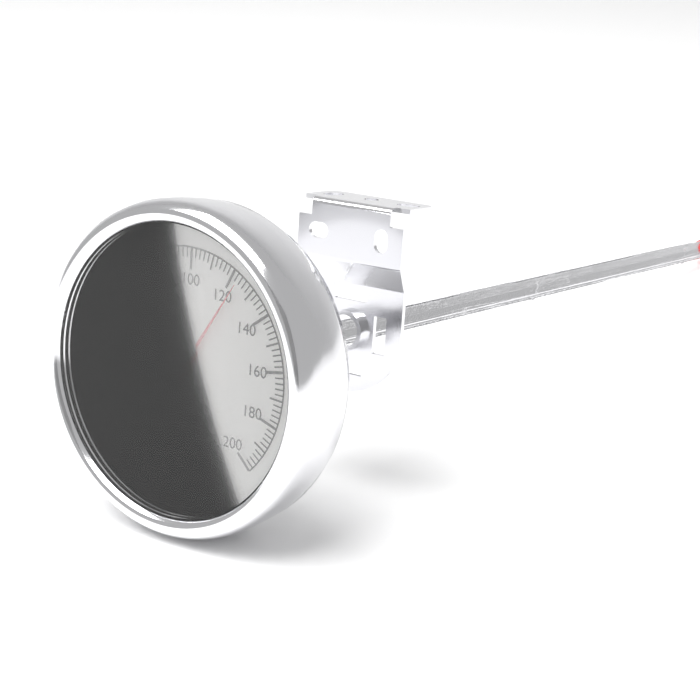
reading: 124 °C
